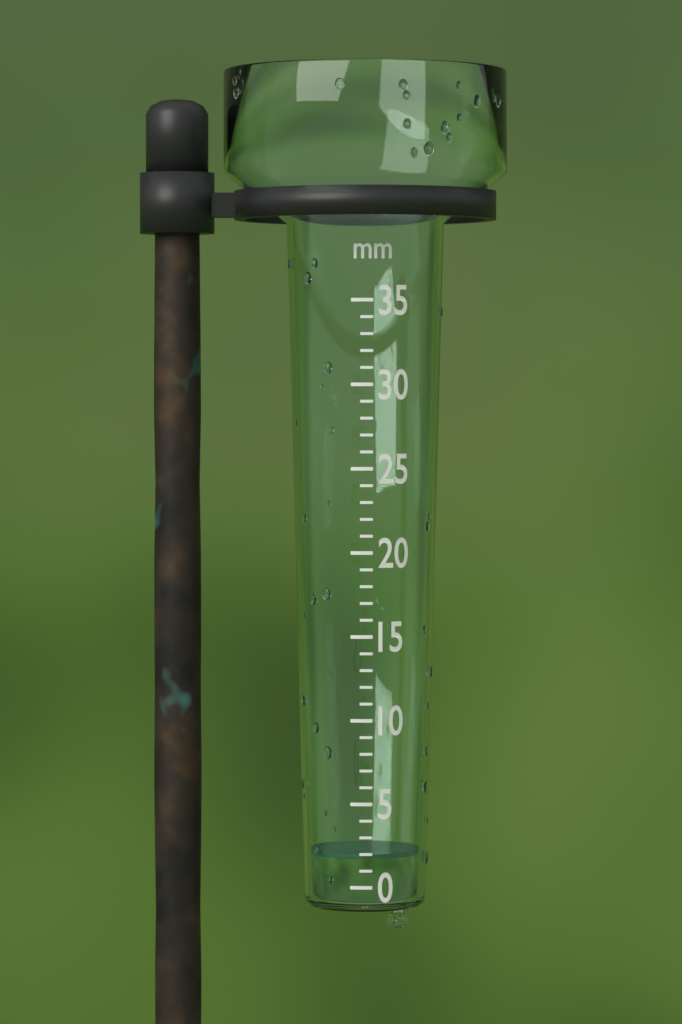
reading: 2 mm
